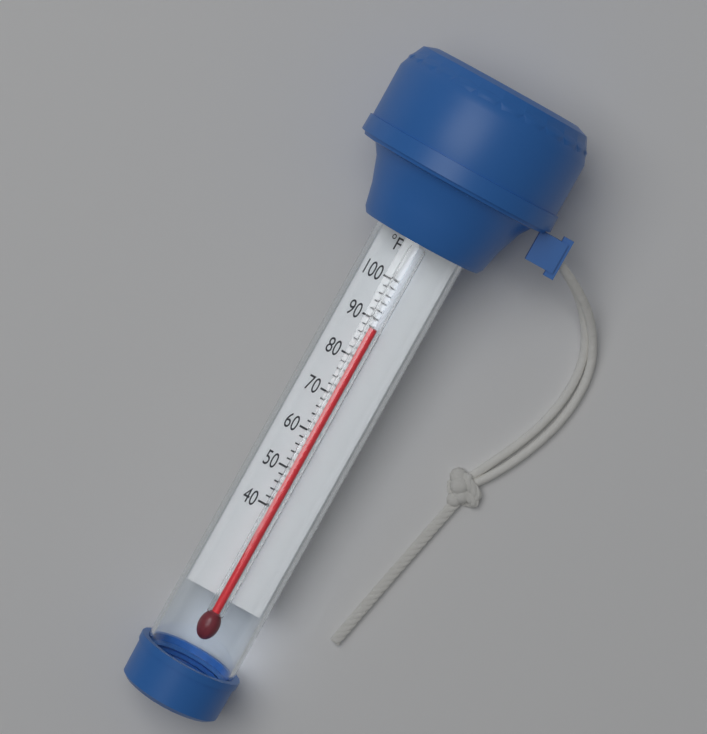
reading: 88 °F
